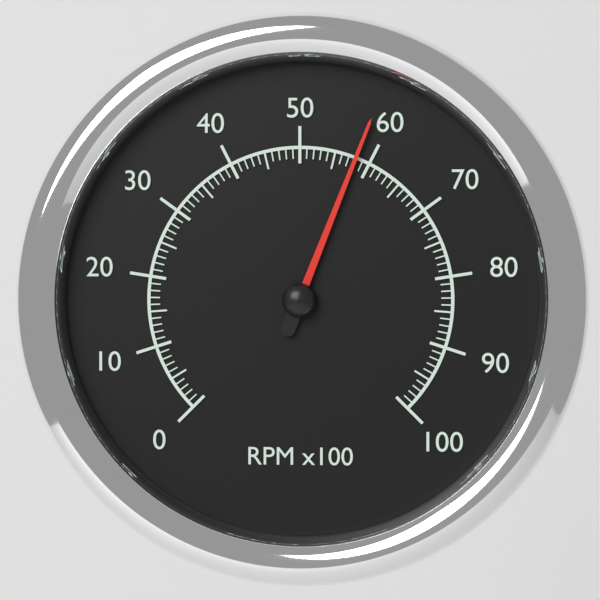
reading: 58 RPM x100
